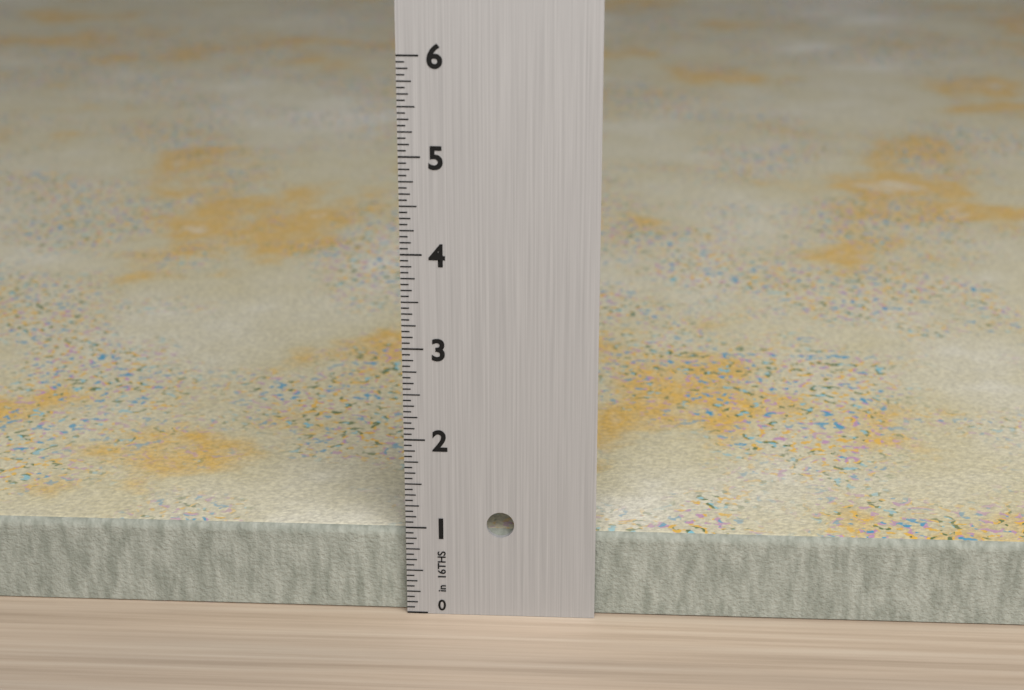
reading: 0.9375 in
